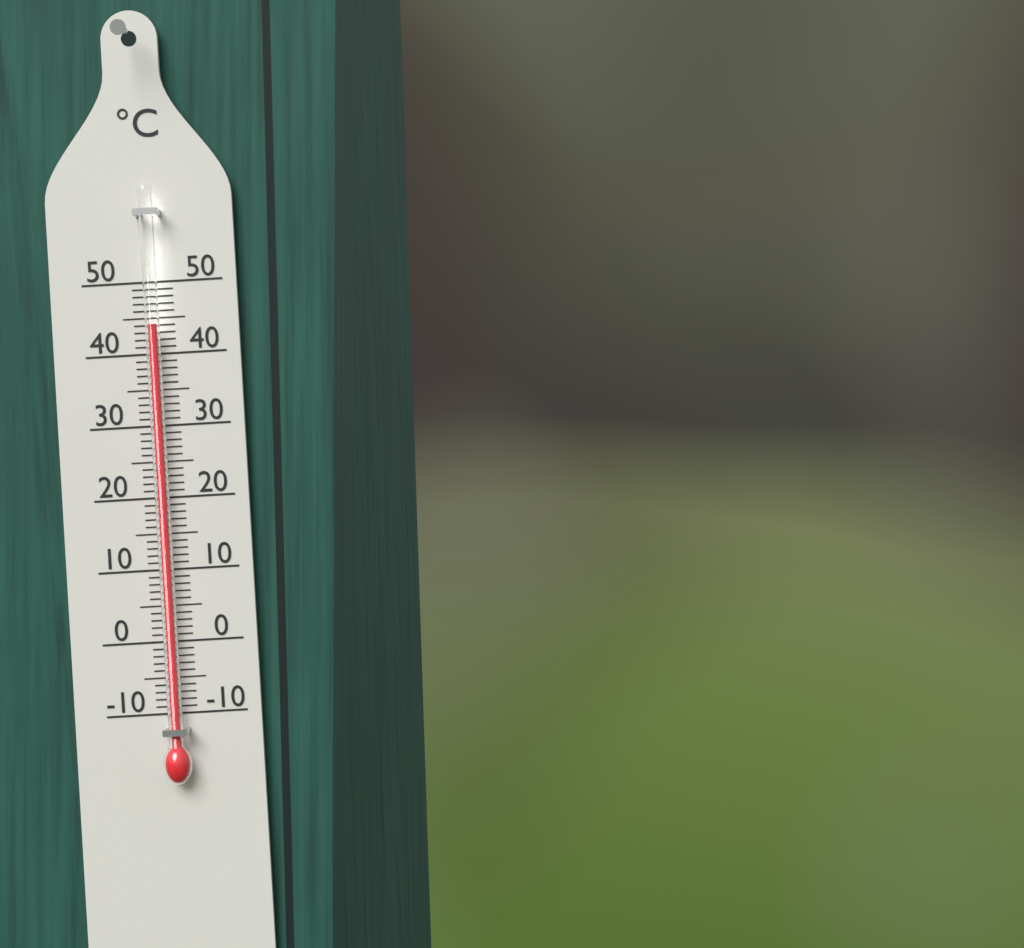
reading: 44 °C
